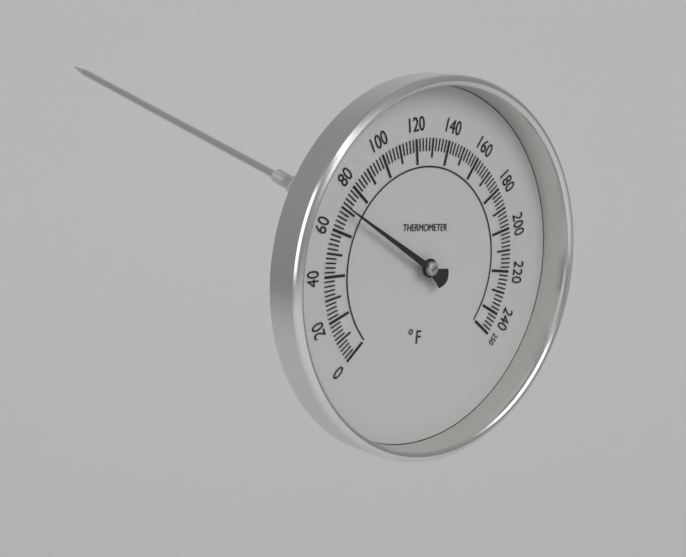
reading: 70 °F
